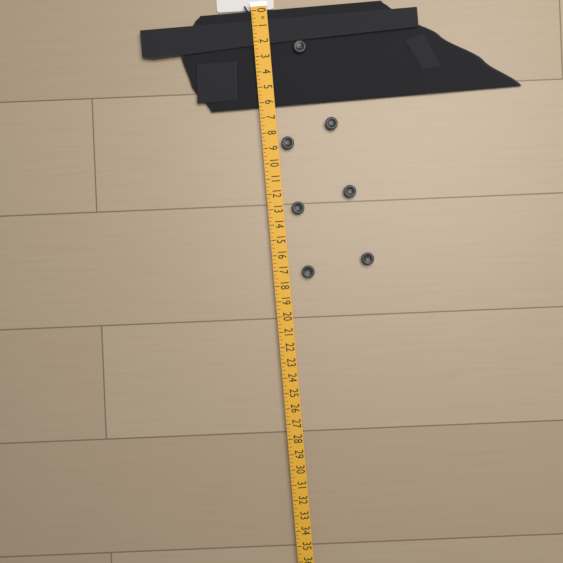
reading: 6.25 in
